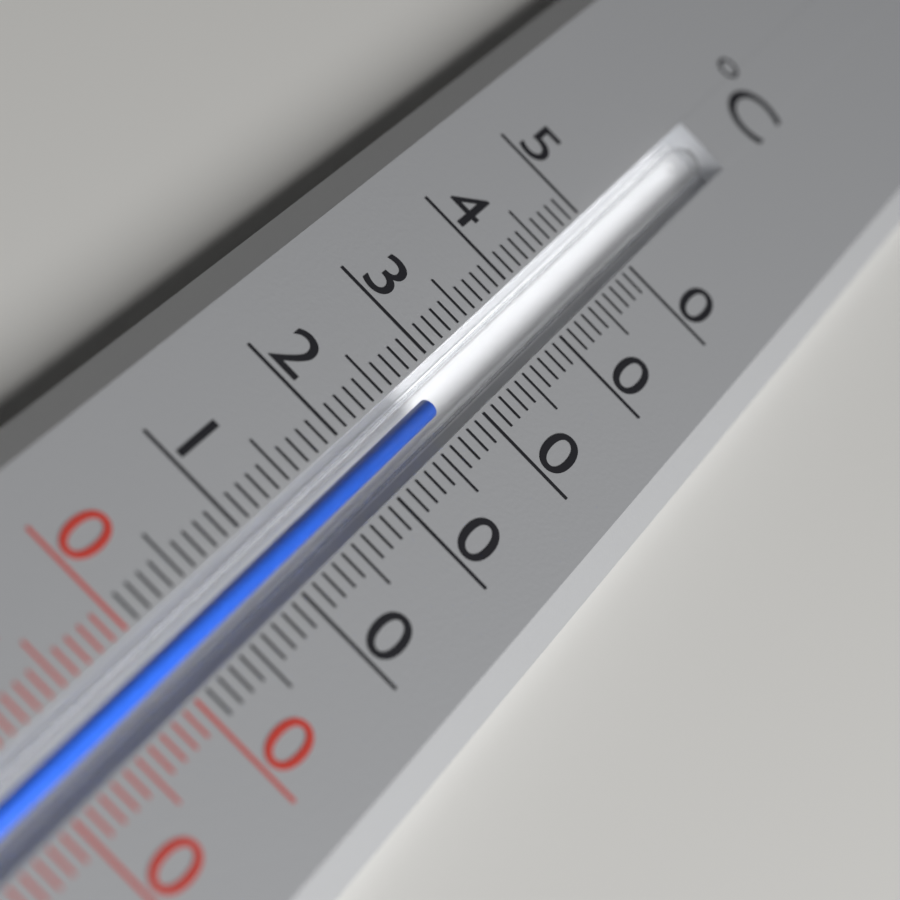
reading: 27 °C
